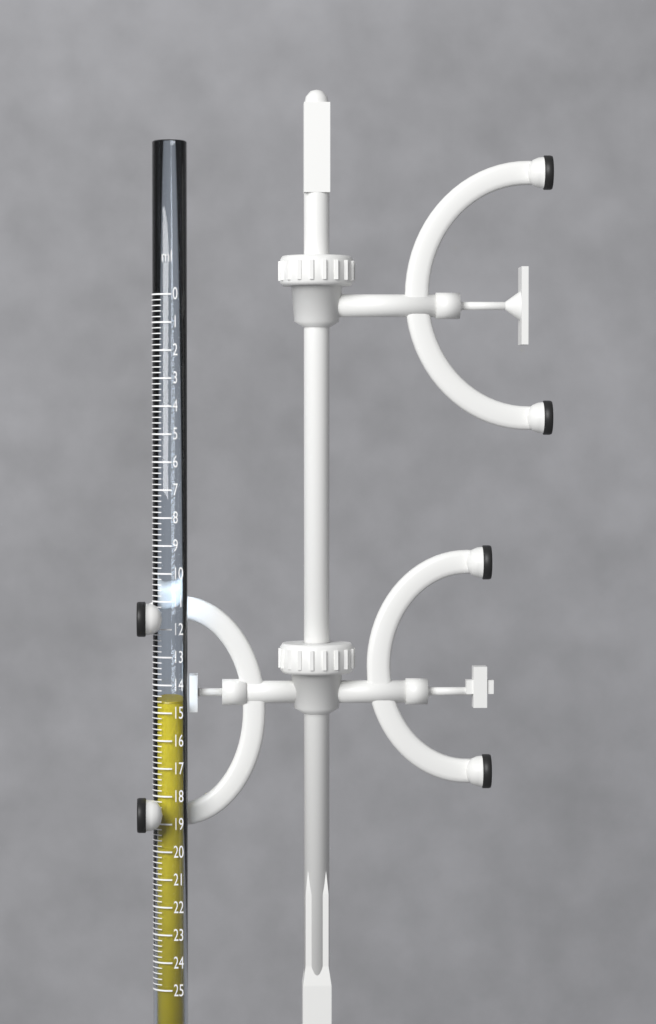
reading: 14.6 ml
